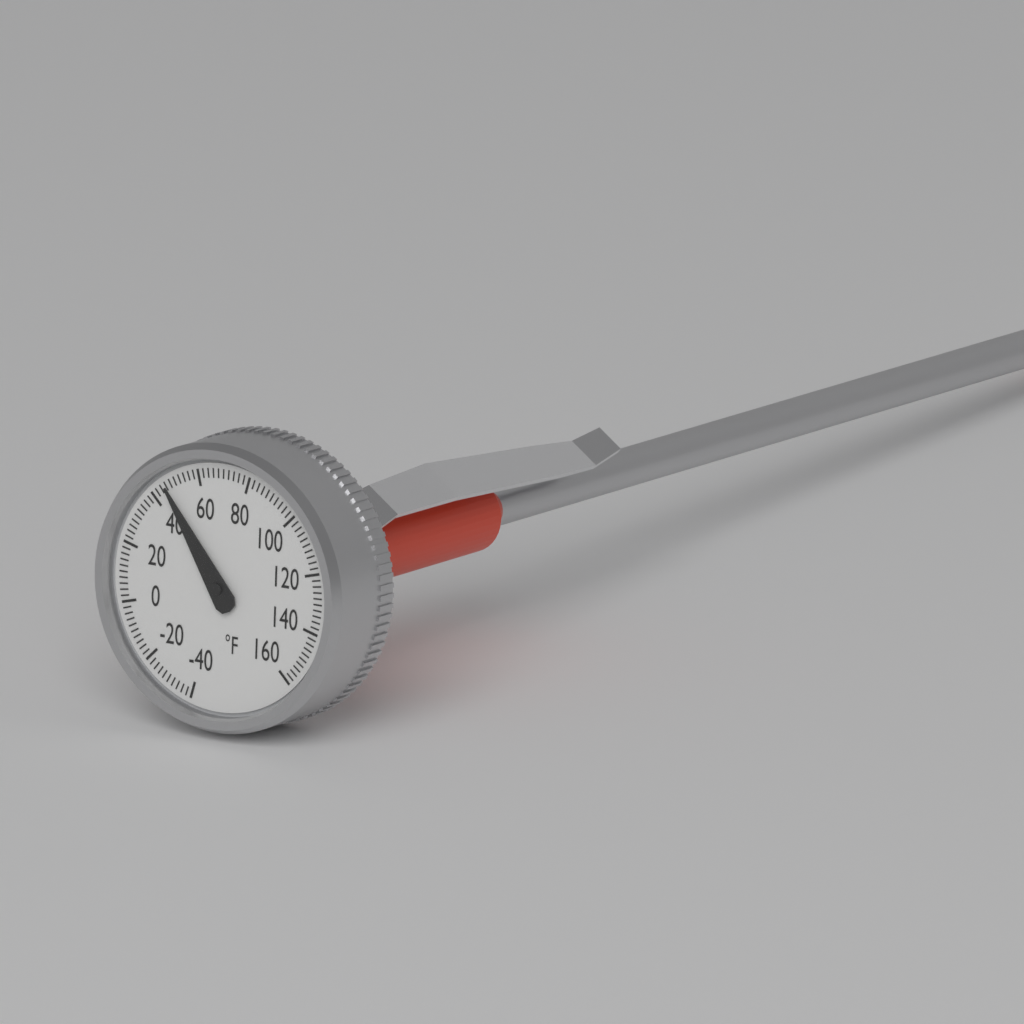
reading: 46 °F
